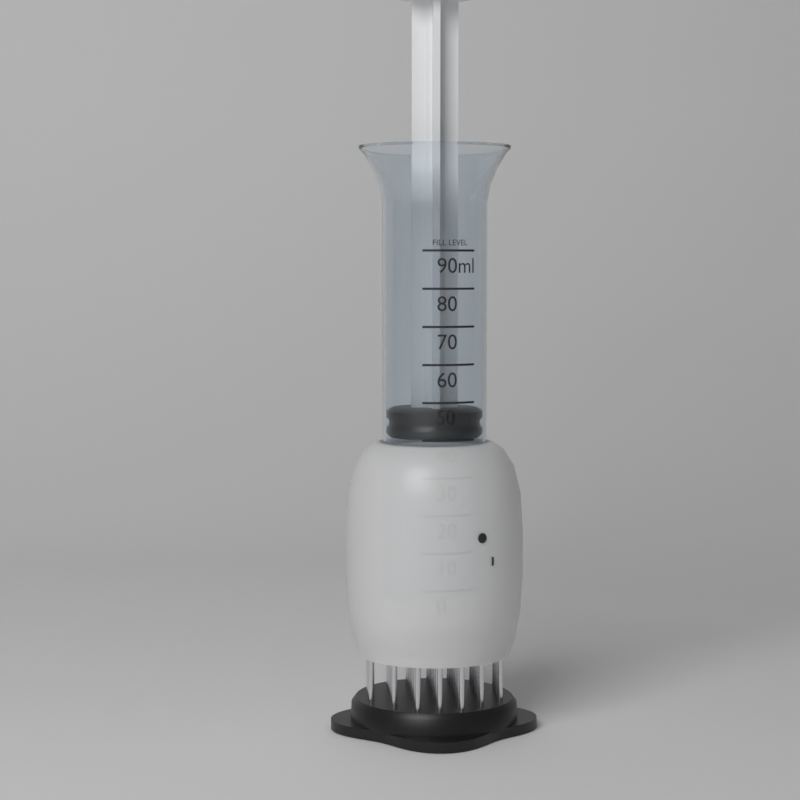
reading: 40 ml
